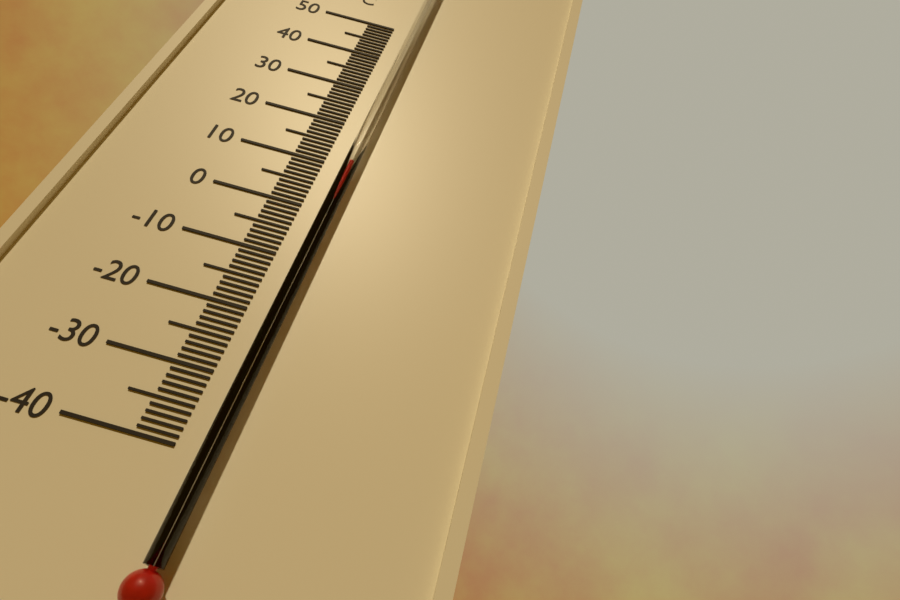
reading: 10 °C
